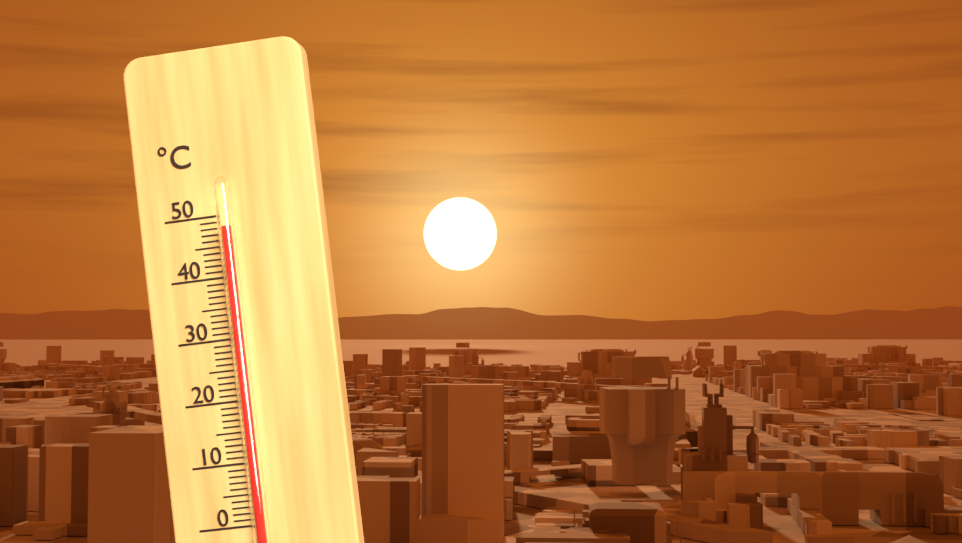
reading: 48 °C
